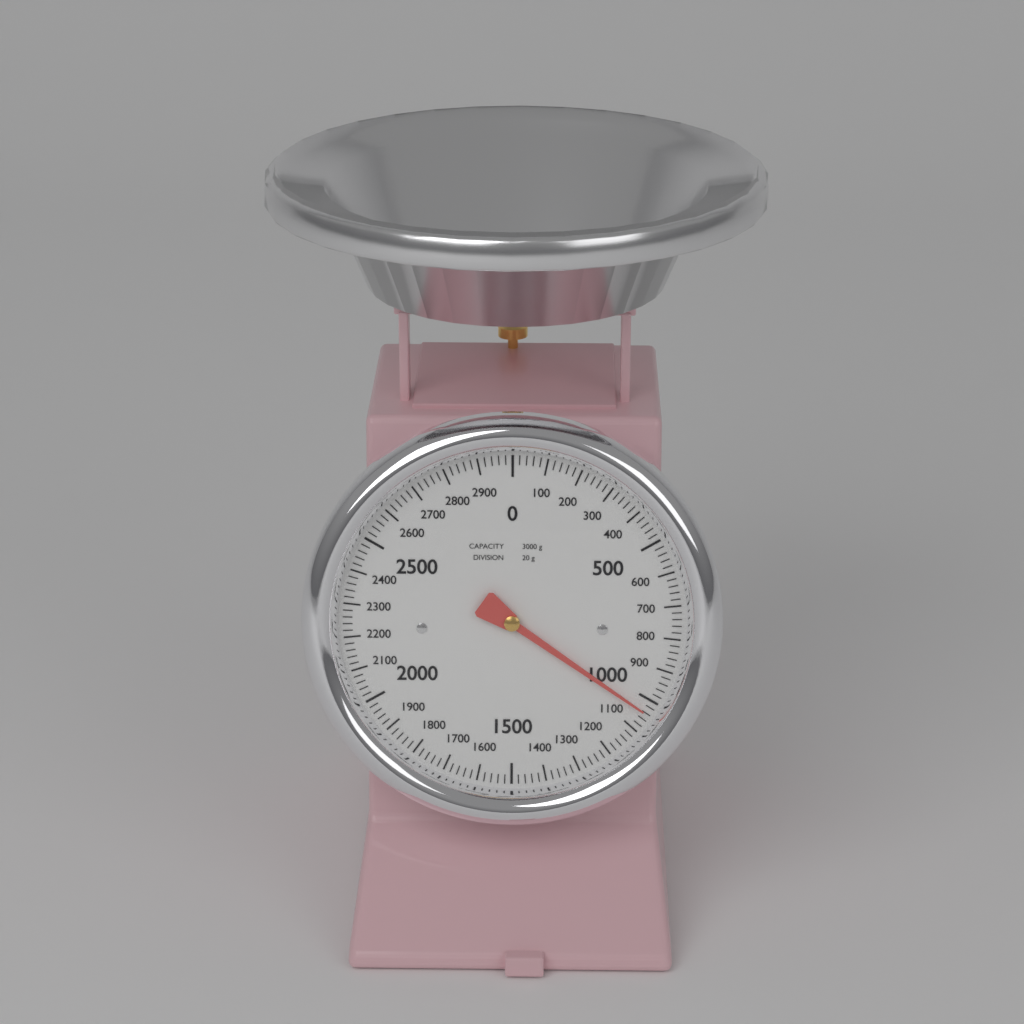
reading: 1040 g
